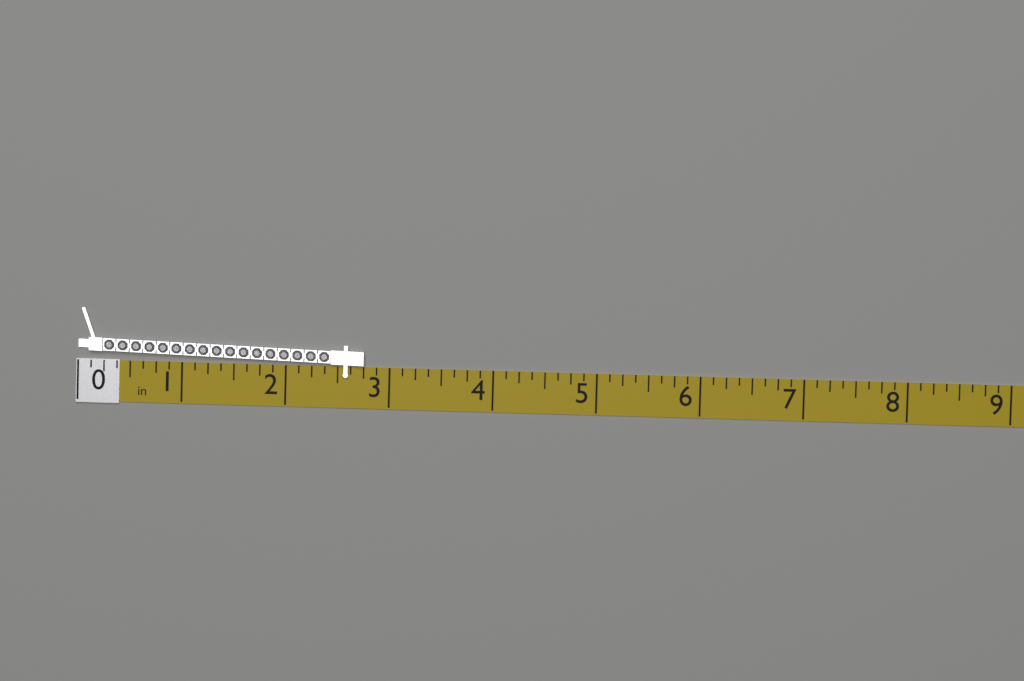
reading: 2.750 in
